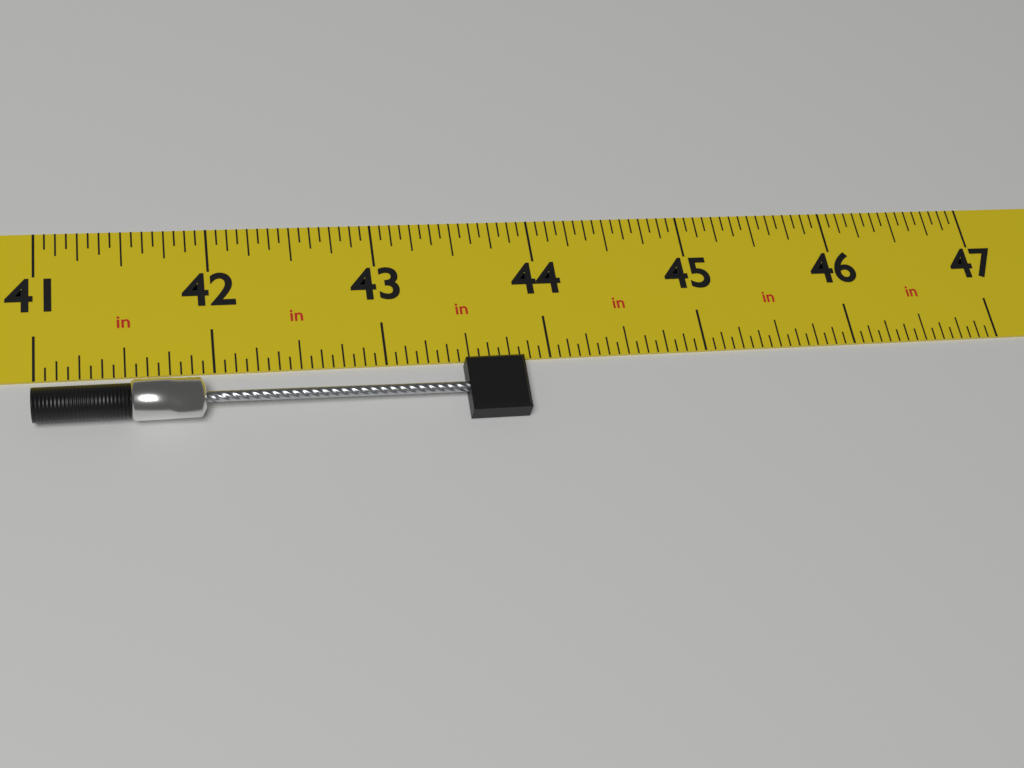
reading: 43.8125 in
